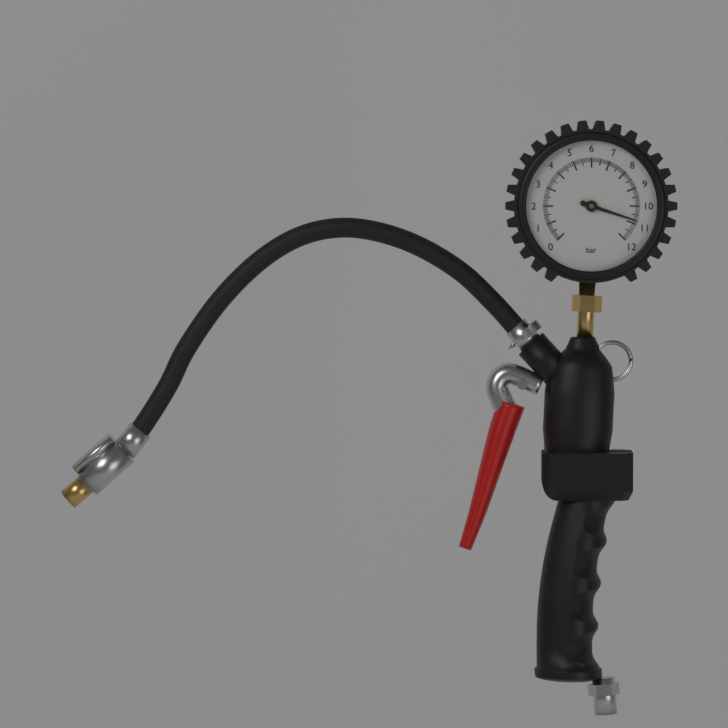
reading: 10.8 bar
